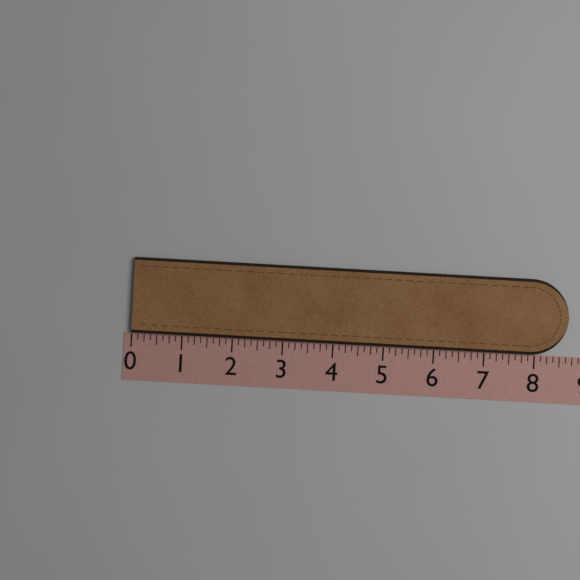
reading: 8.625 (no unit)
